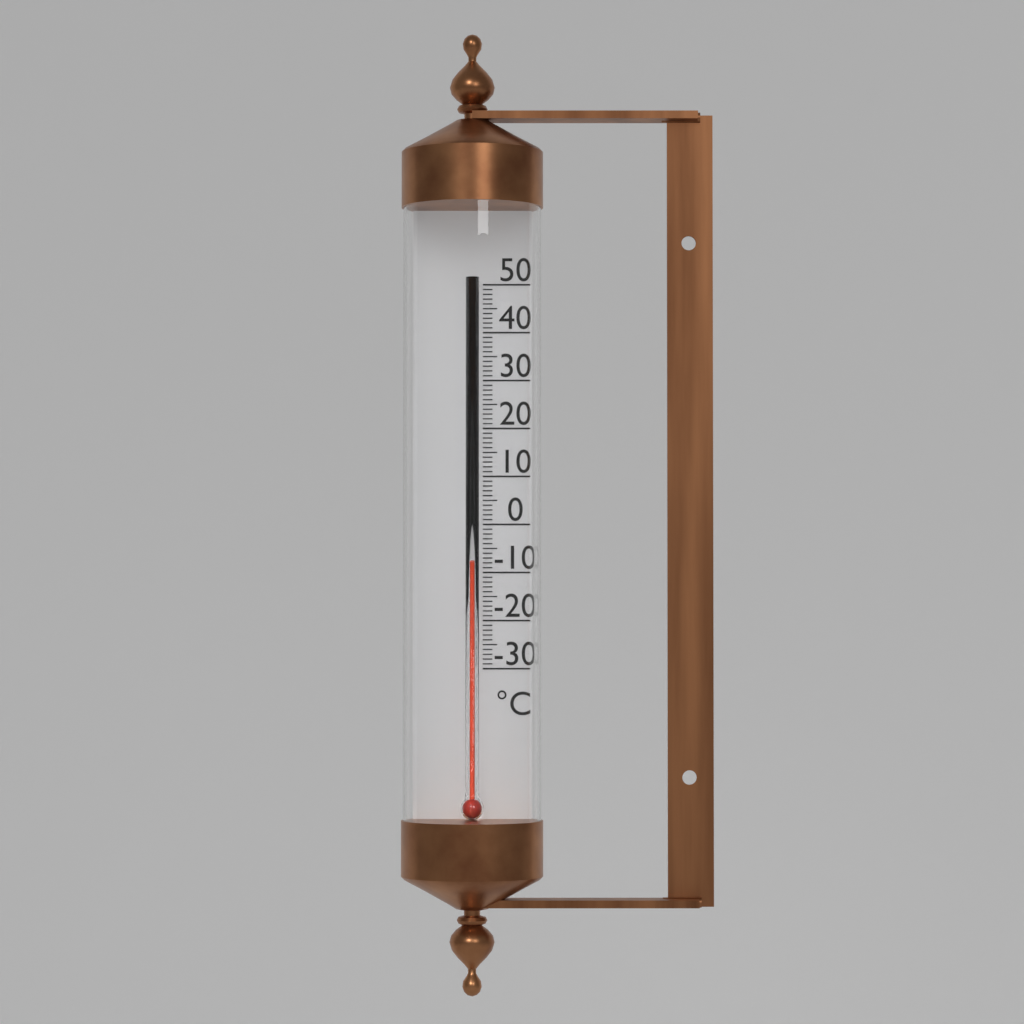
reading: -8 °C
